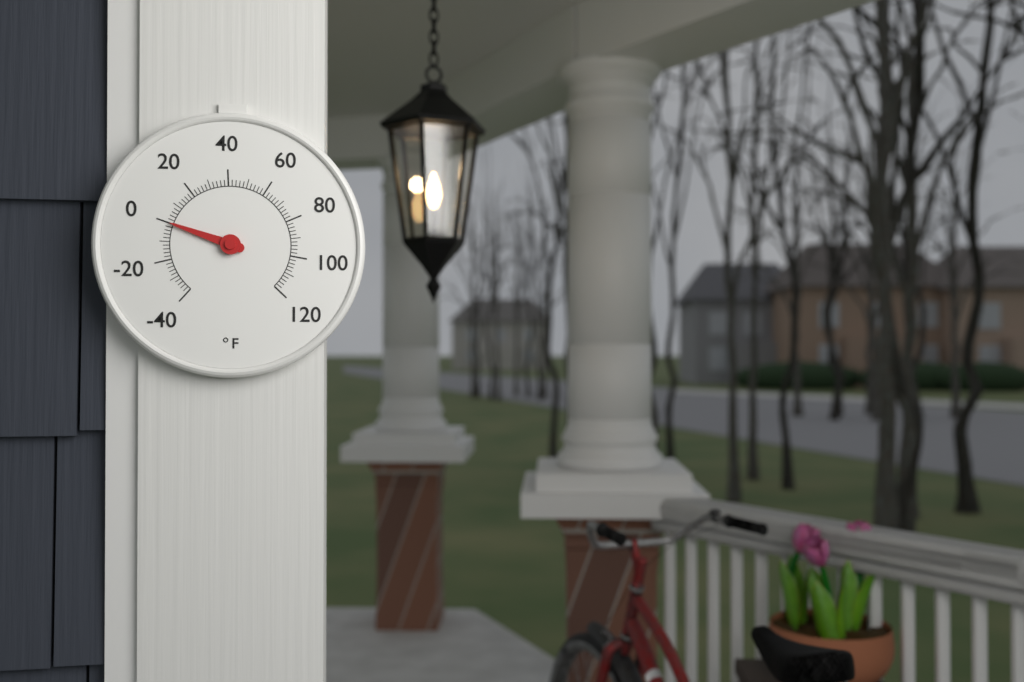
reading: 0 °F
